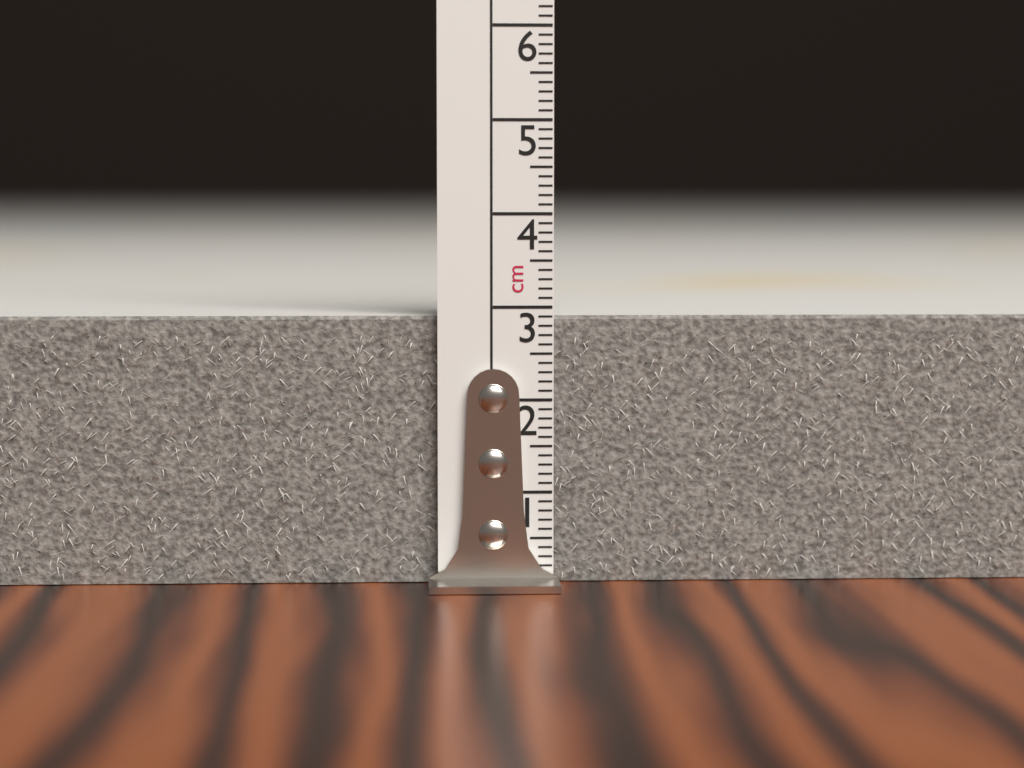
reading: 2.9 cm
